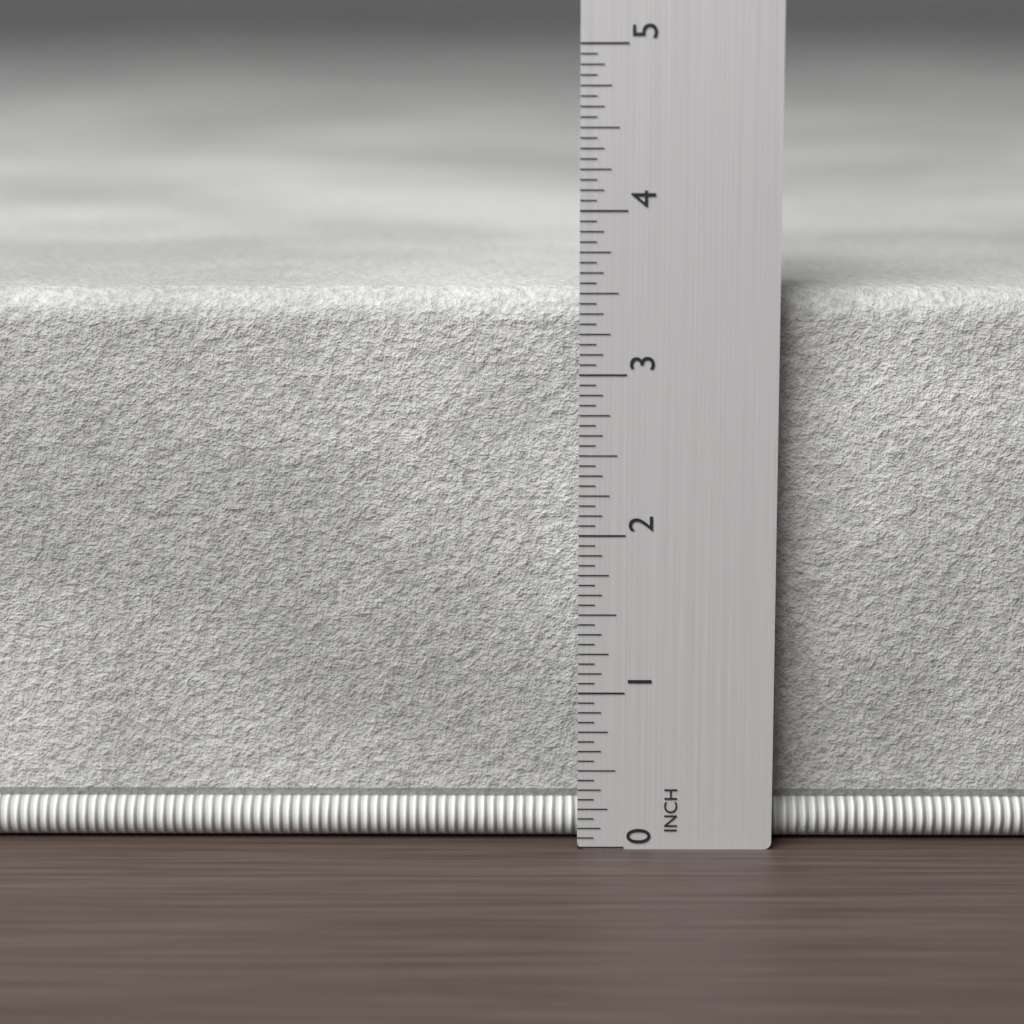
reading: 3.5000 in
